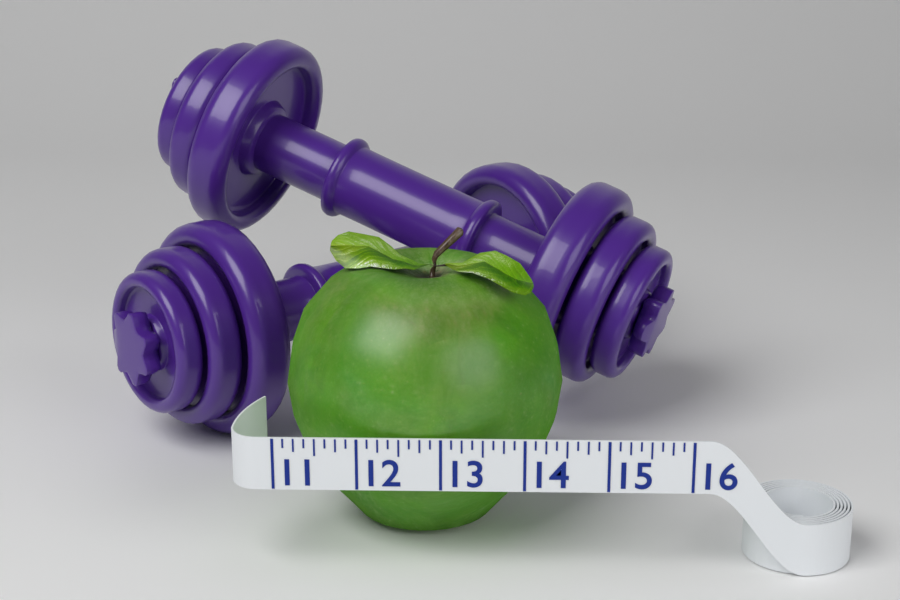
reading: 14.500 (no unit)
